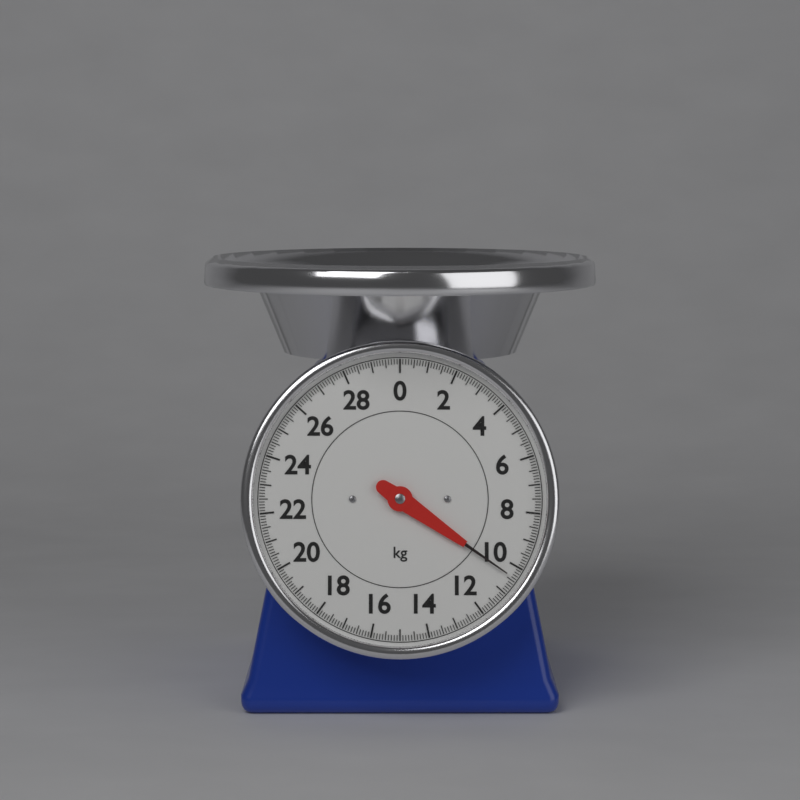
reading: 10.4 kg
